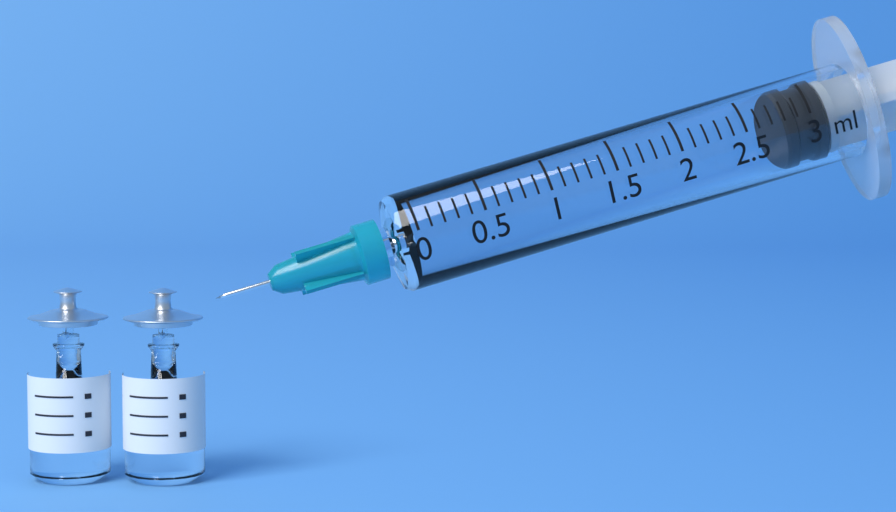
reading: 2.8 ml
